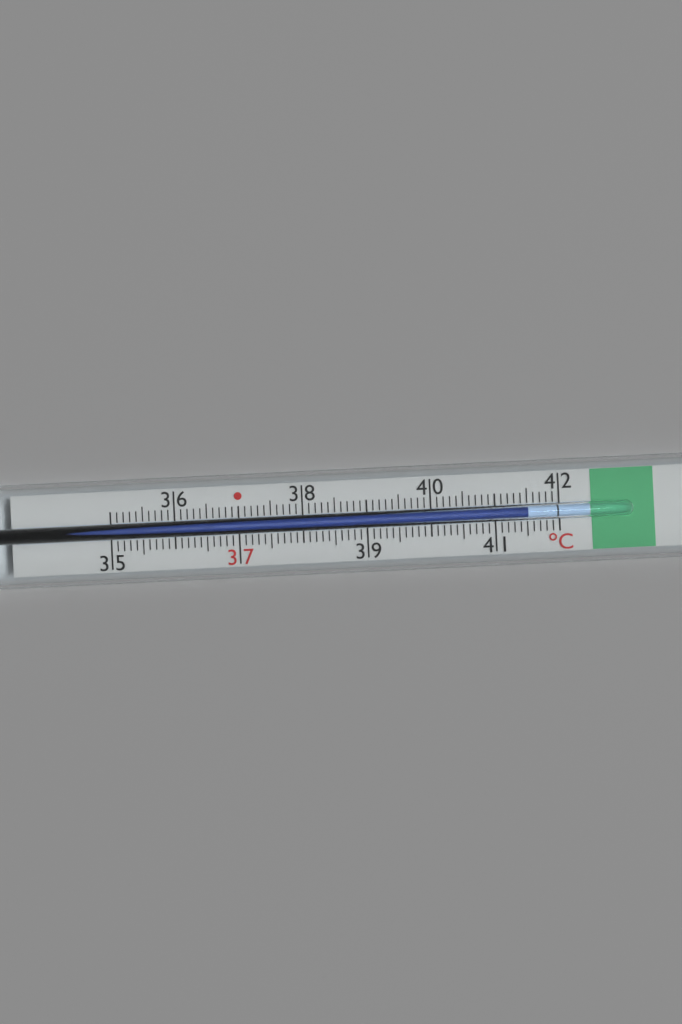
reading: 41.5 °C
